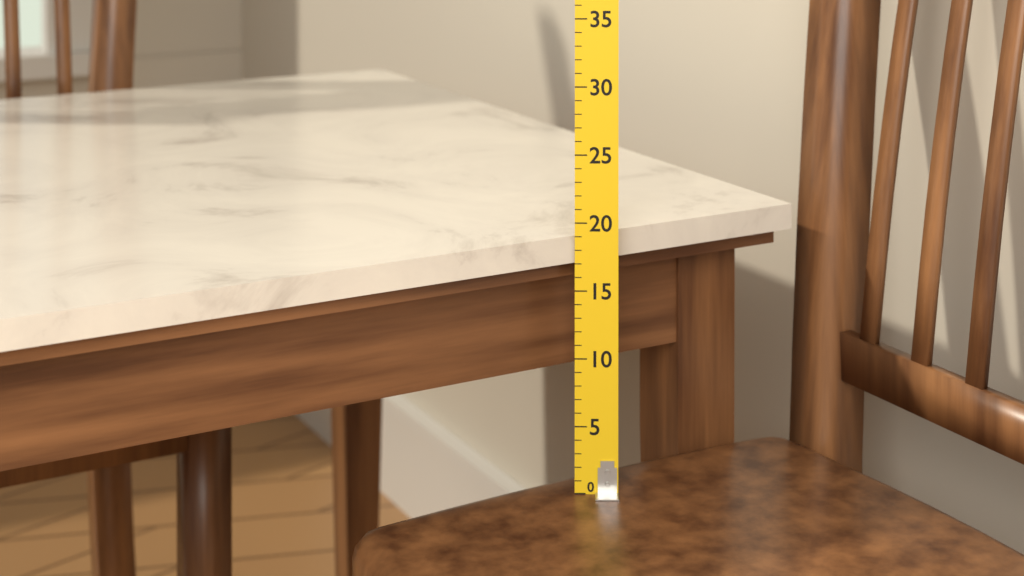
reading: 19 (no unit)
